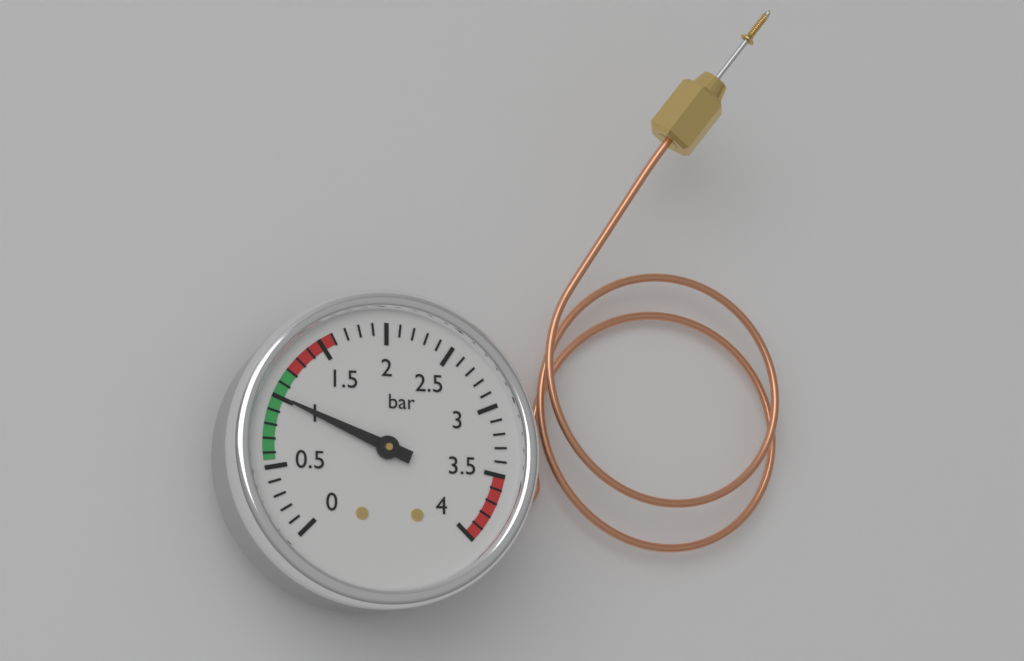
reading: 1.0 bar
